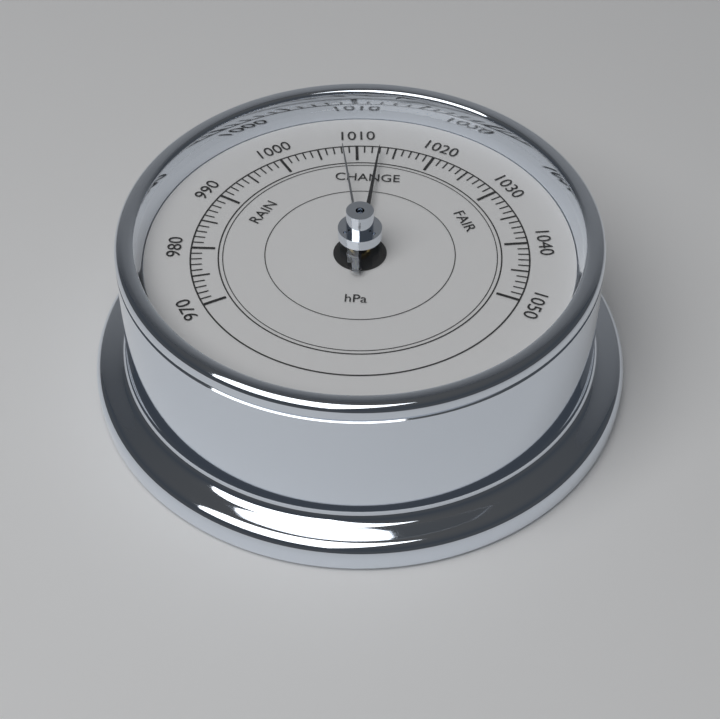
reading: 1013 hPa
